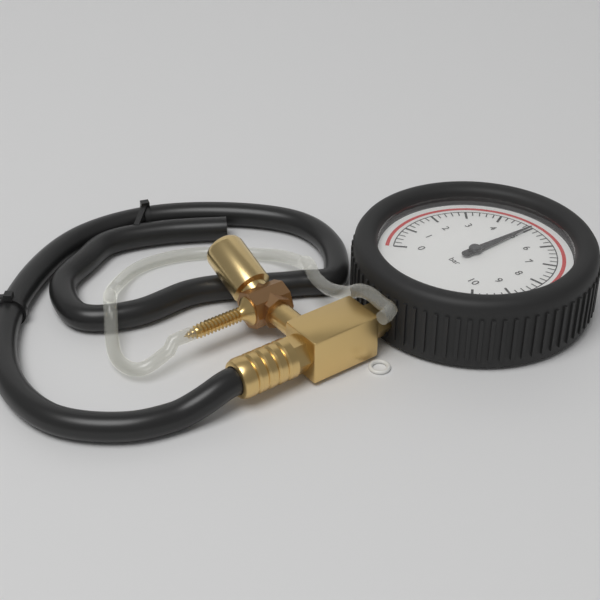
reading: 5.0 bar
